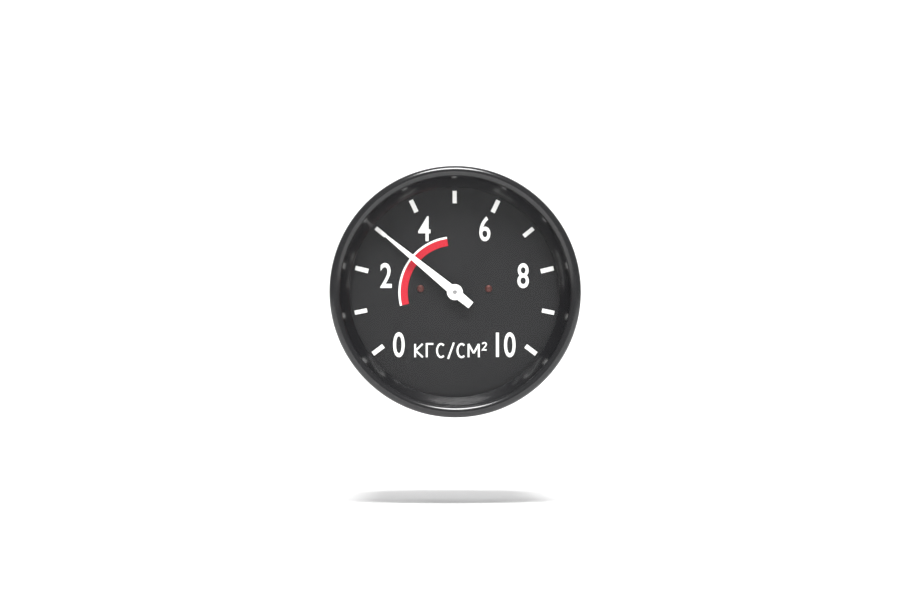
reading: 3 кгс/см²
